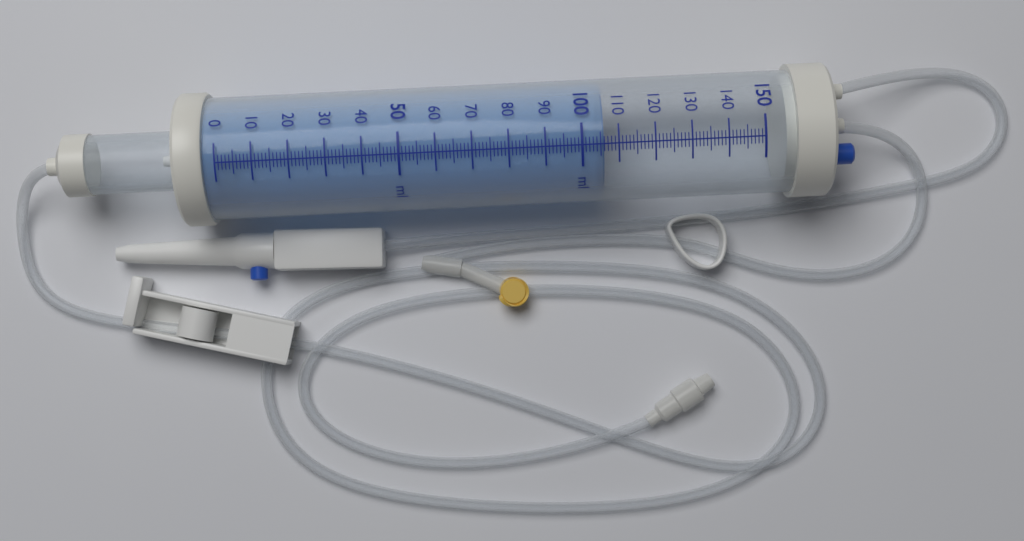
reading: 106 ml
